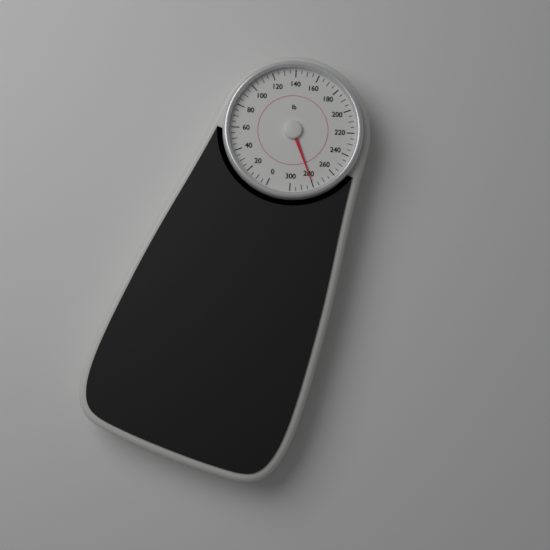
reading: 280 lb
